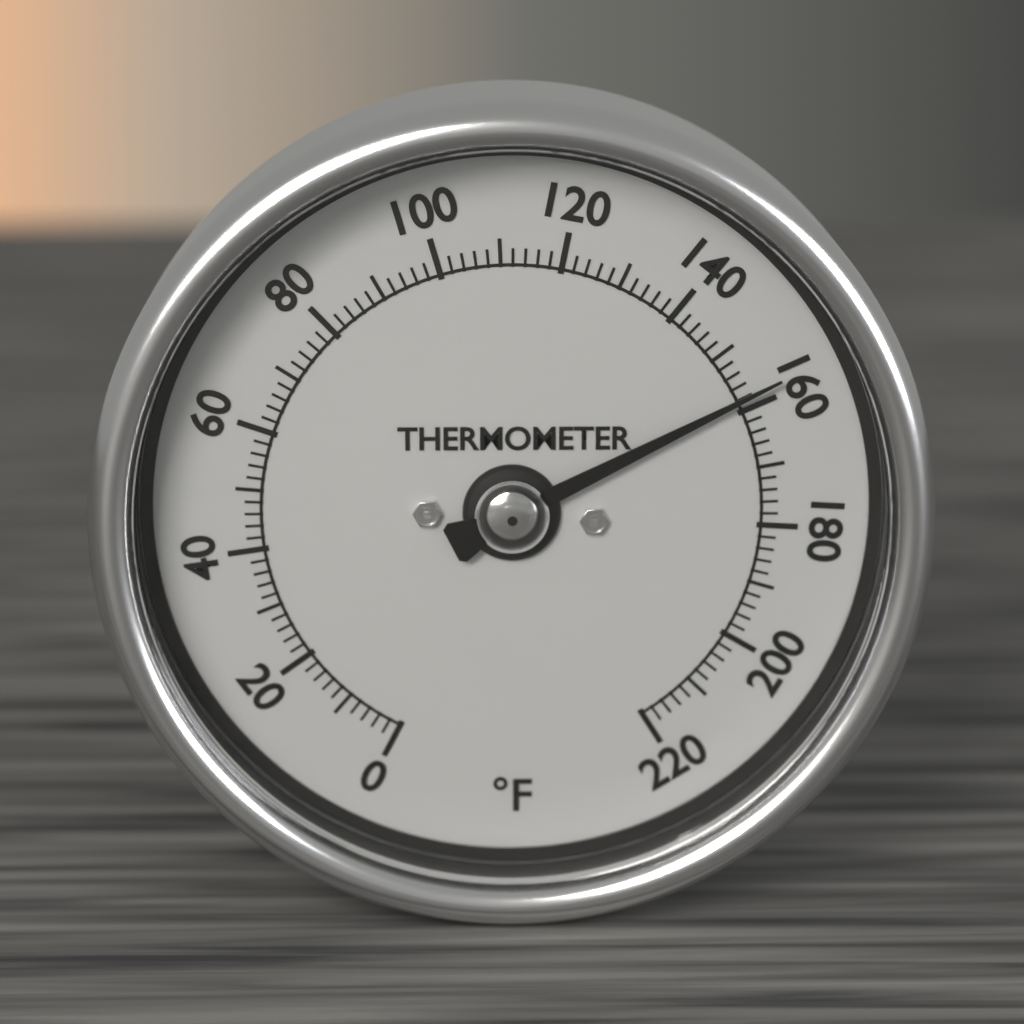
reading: 158 °F
